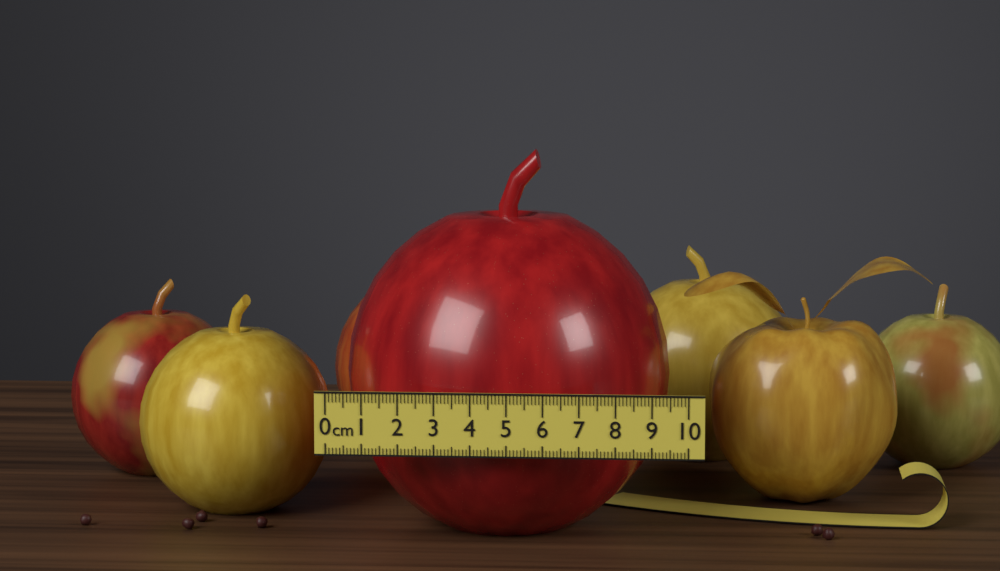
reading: 9.4 cm
